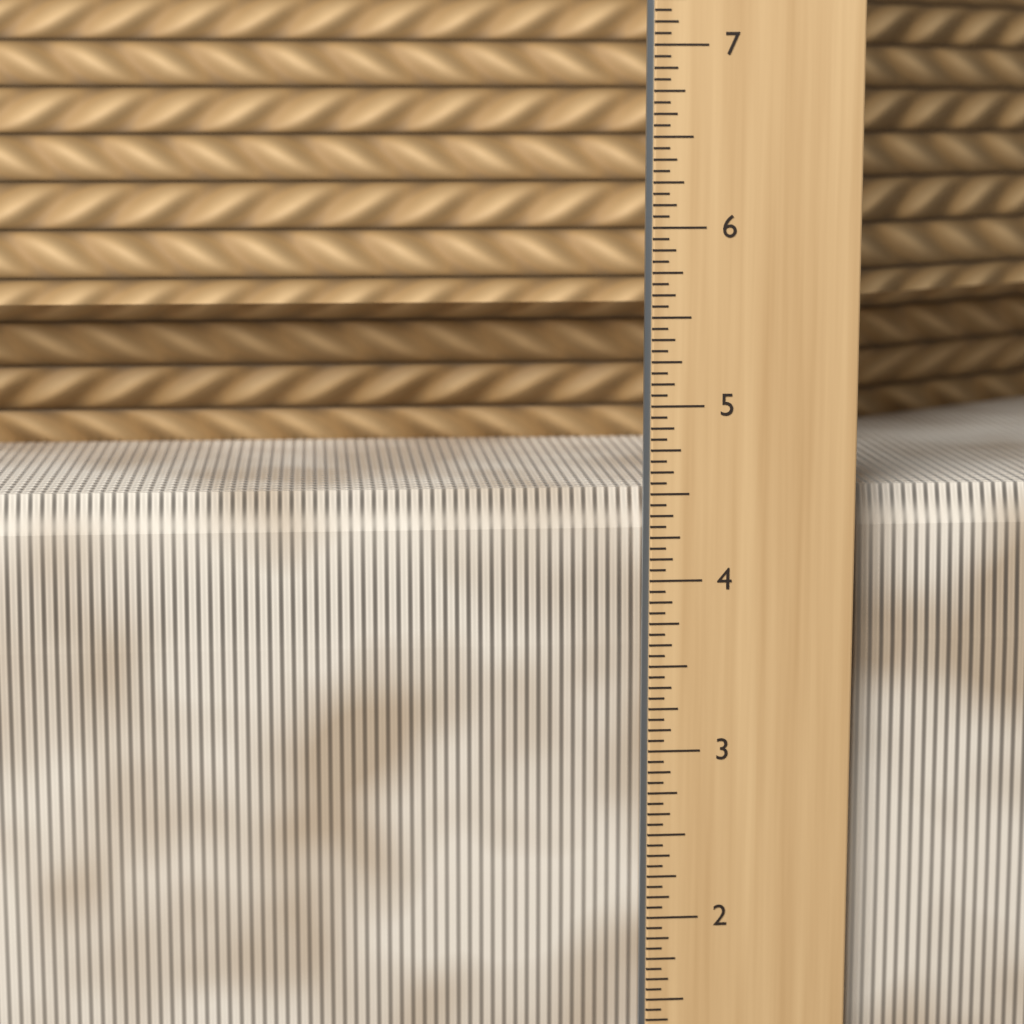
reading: 4.5000 in
